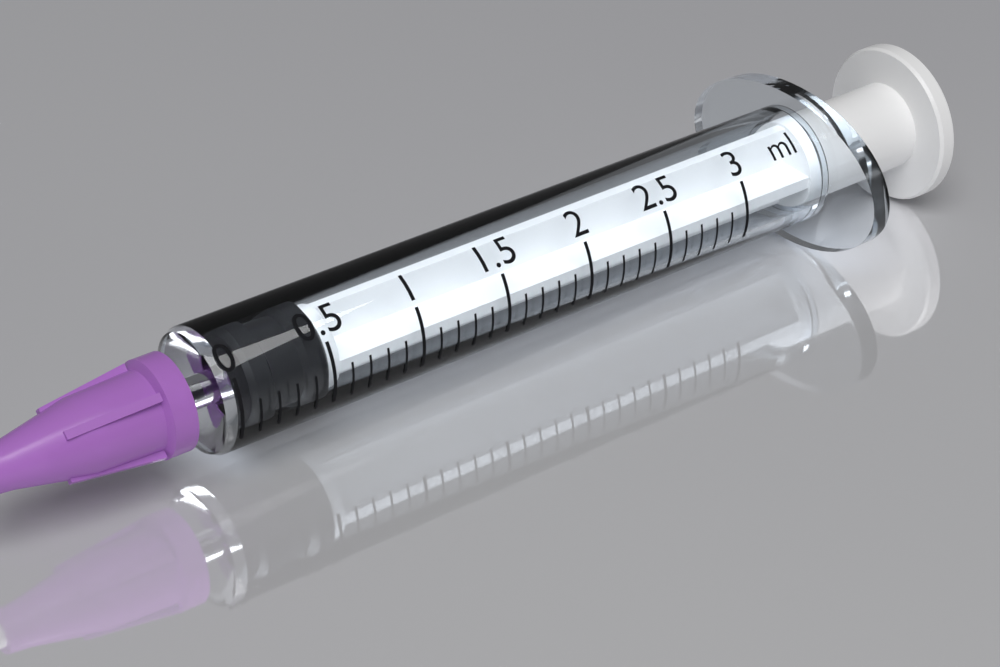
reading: 0.1 ml
